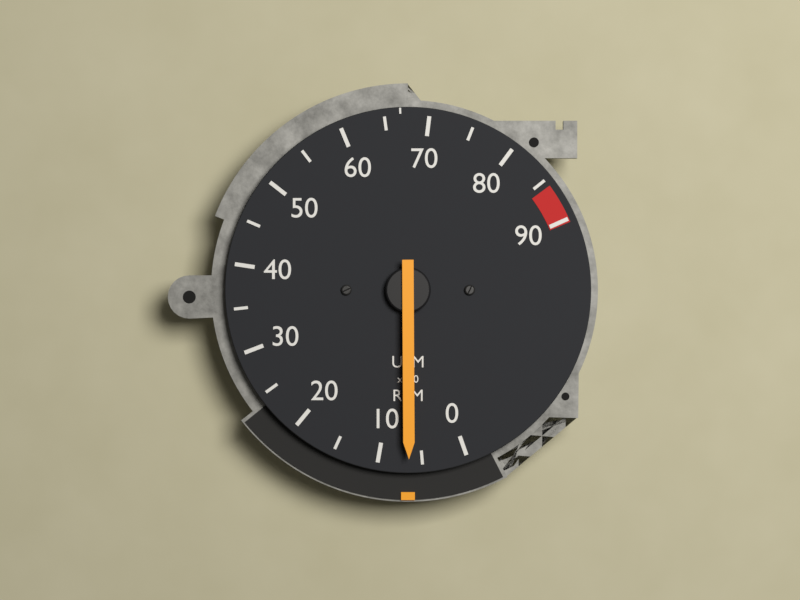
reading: 650 RPM
